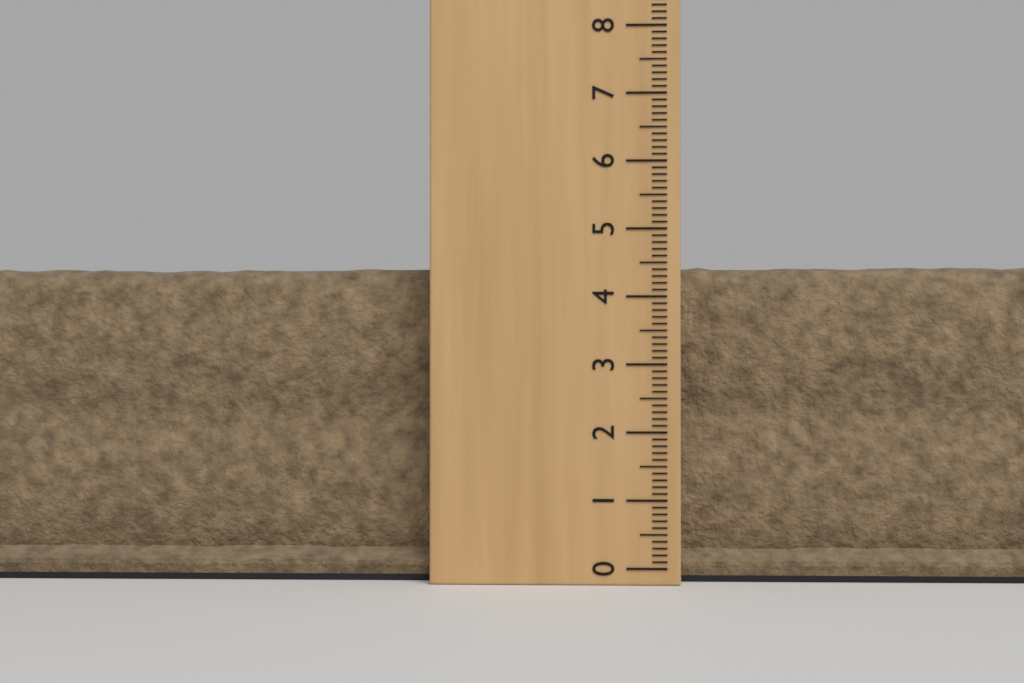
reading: 4.5 (no unit)
